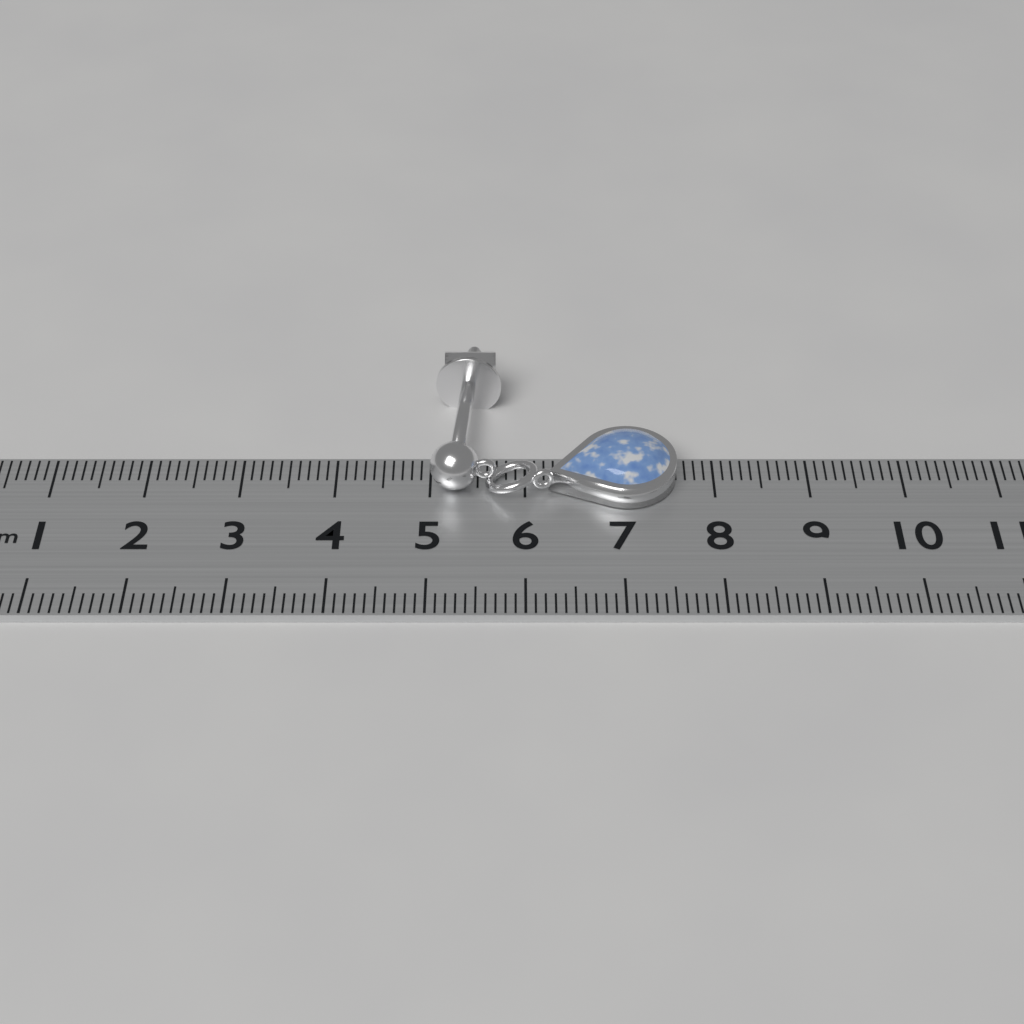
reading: 7.6 cm
